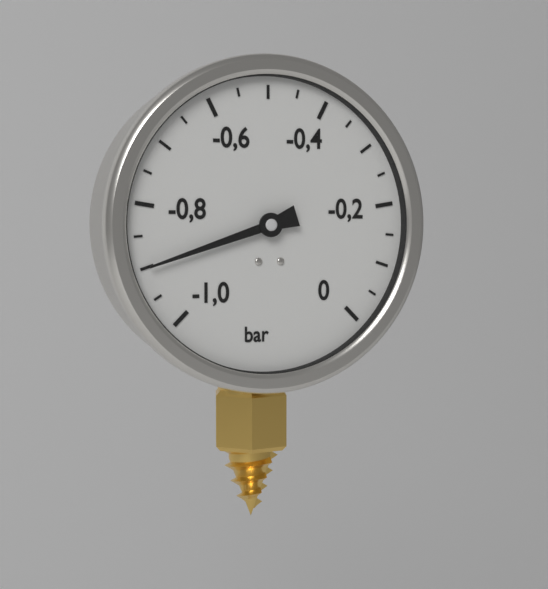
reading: -0.90 bar
